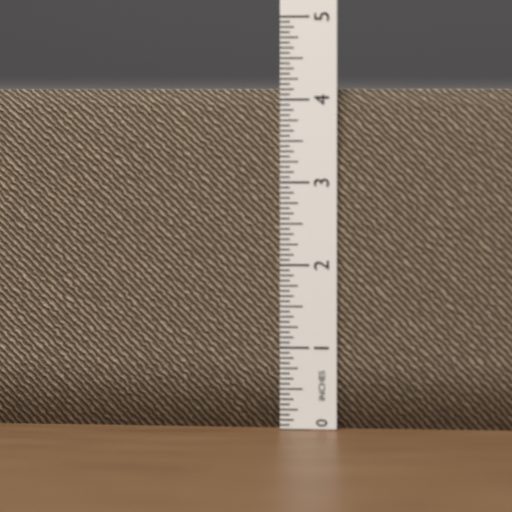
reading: 4.1250 in
